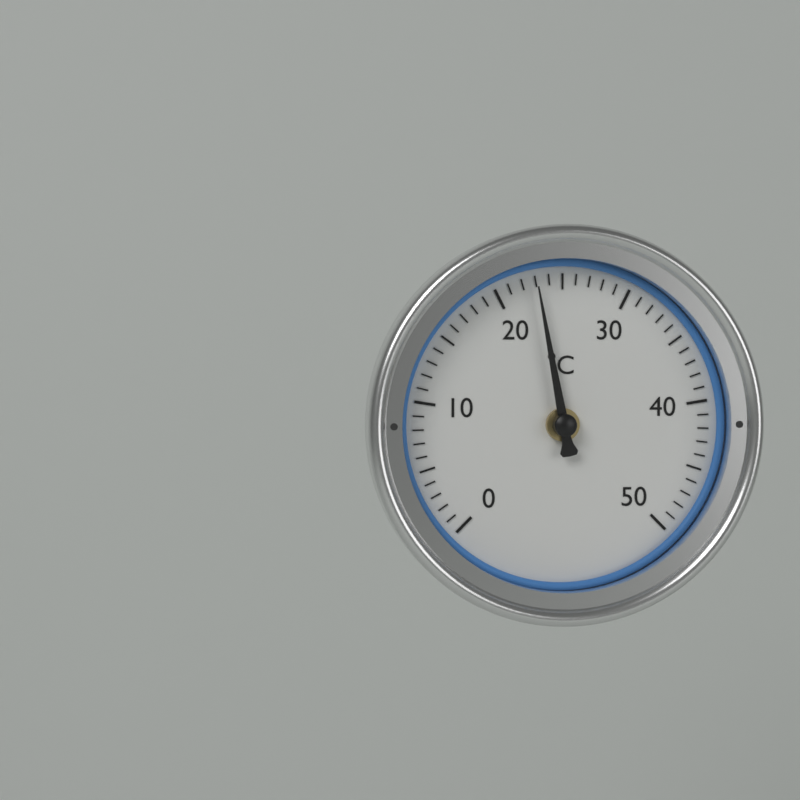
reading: 23 °C
